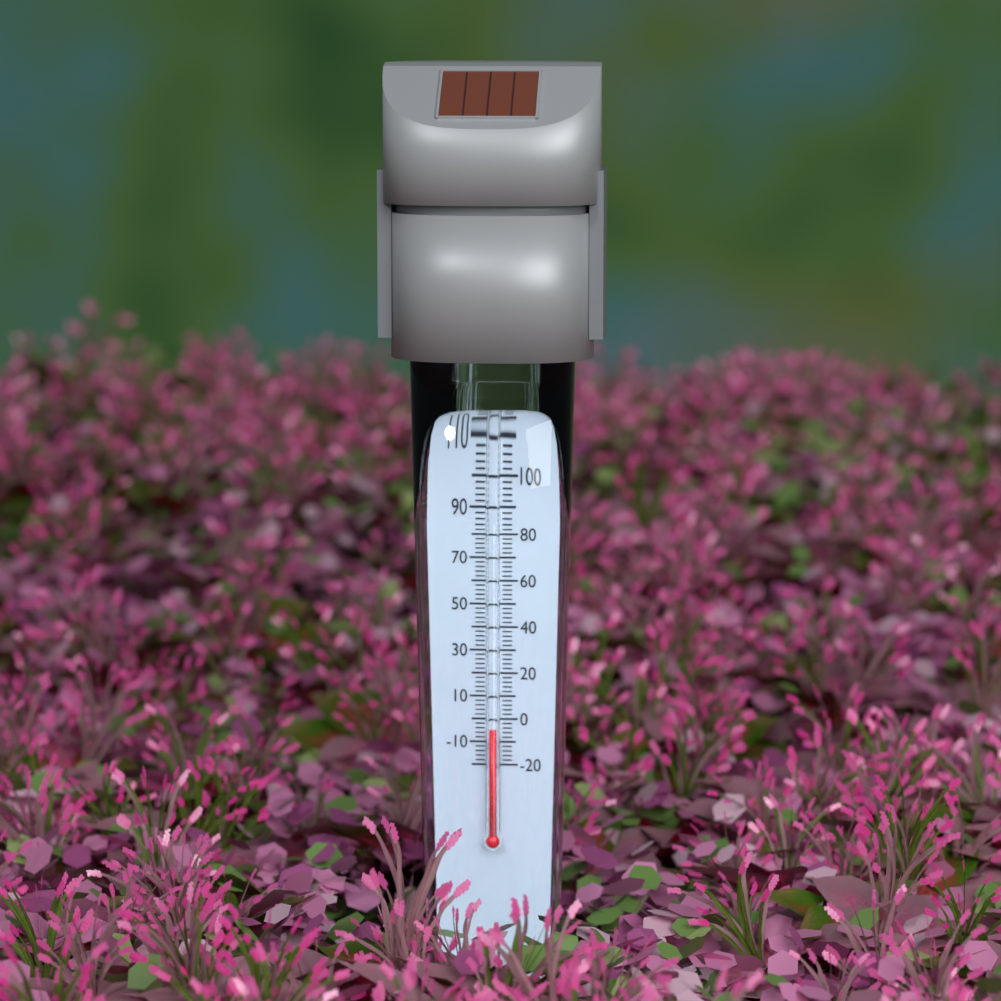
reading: -4 °F
